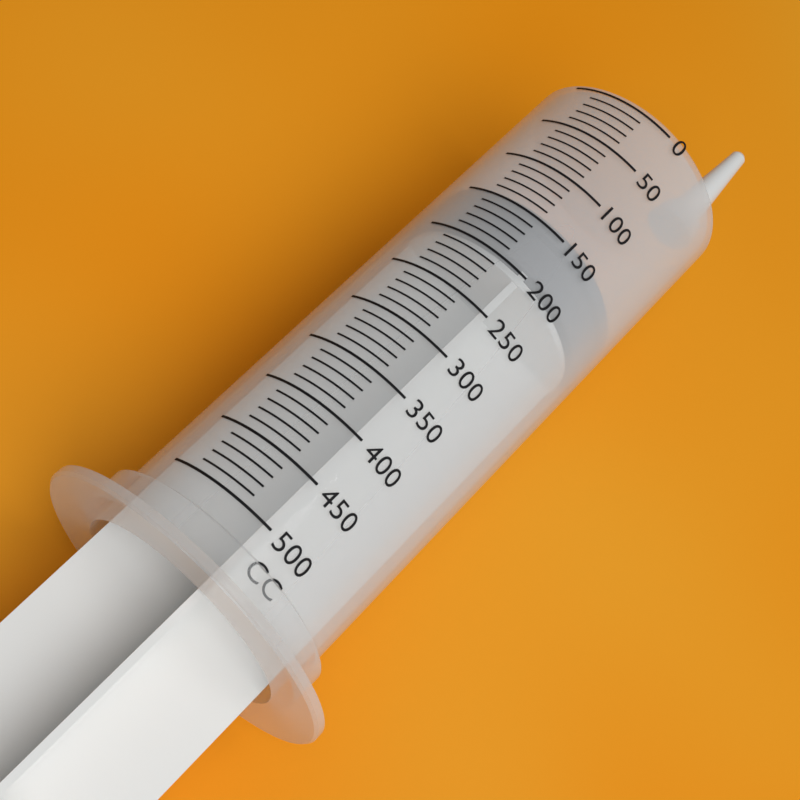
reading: 140 cc
